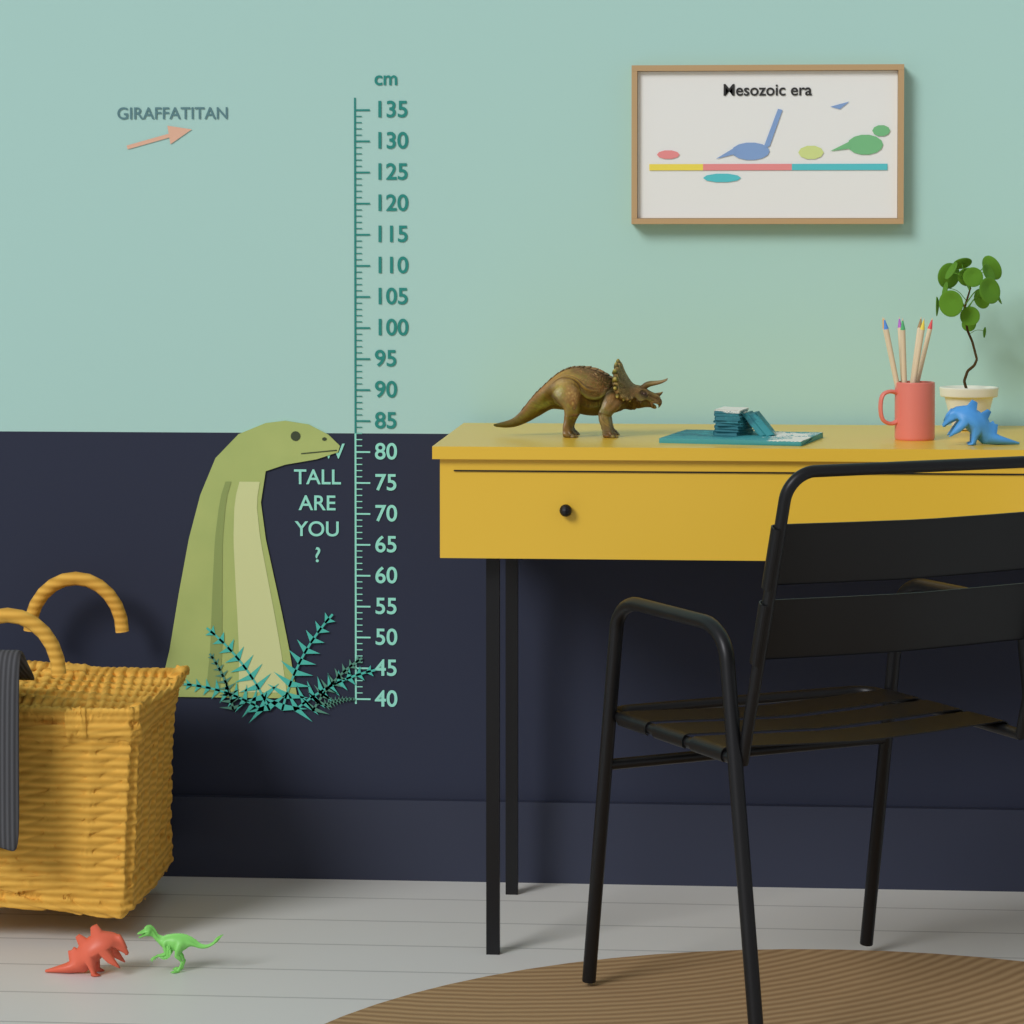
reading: 85 cm
